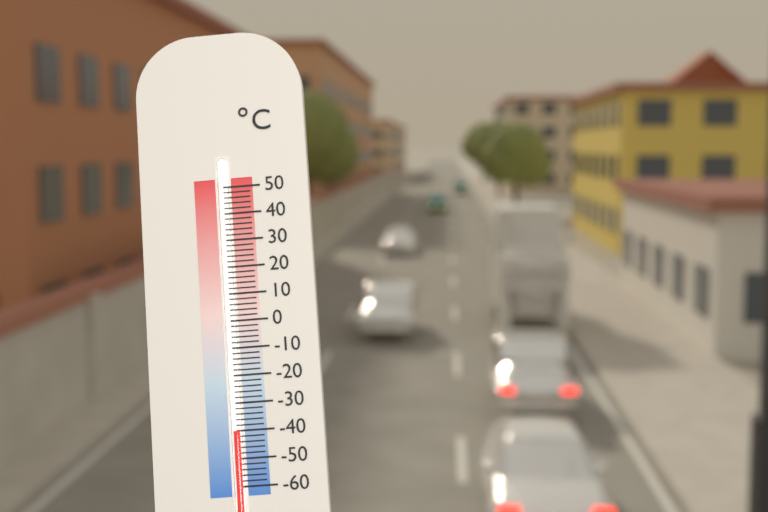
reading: -40 °C
